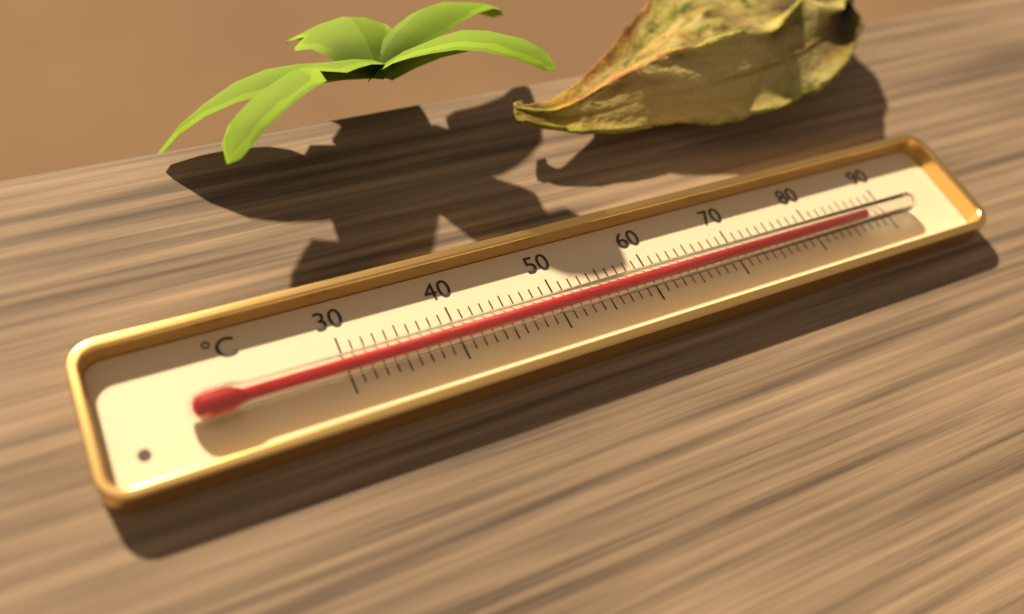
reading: 86 °C
